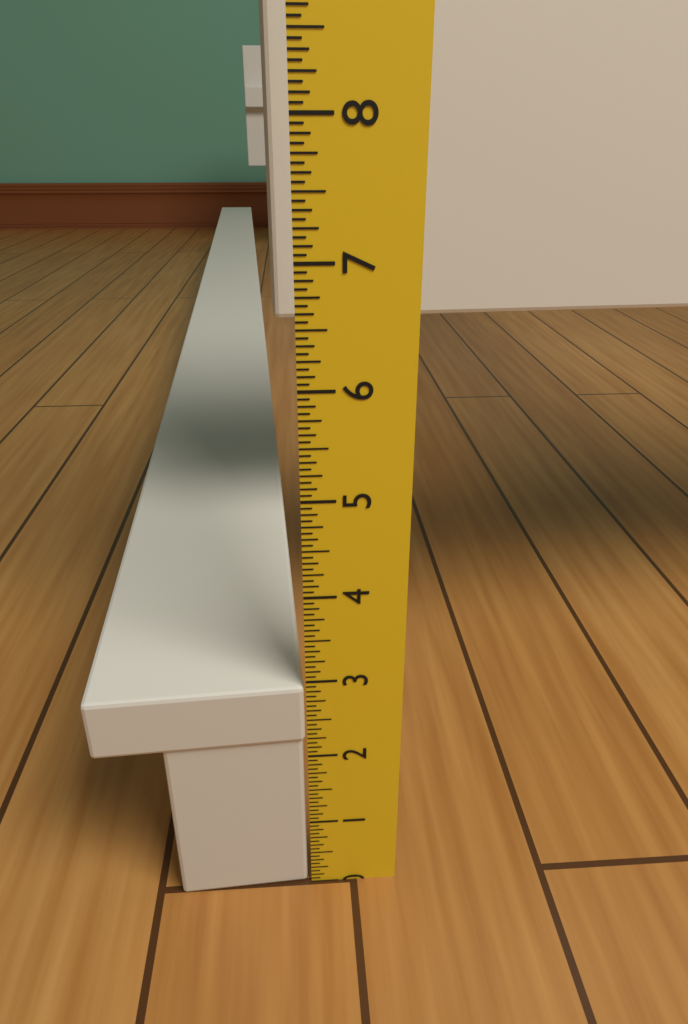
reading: 2.9375 in
